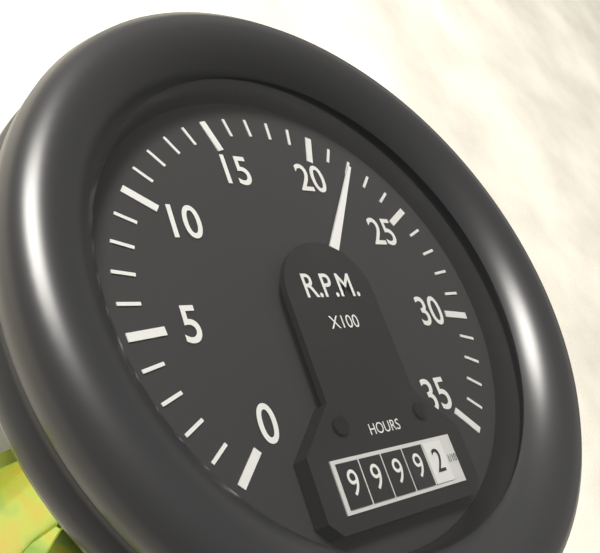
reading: 2200 RPM
